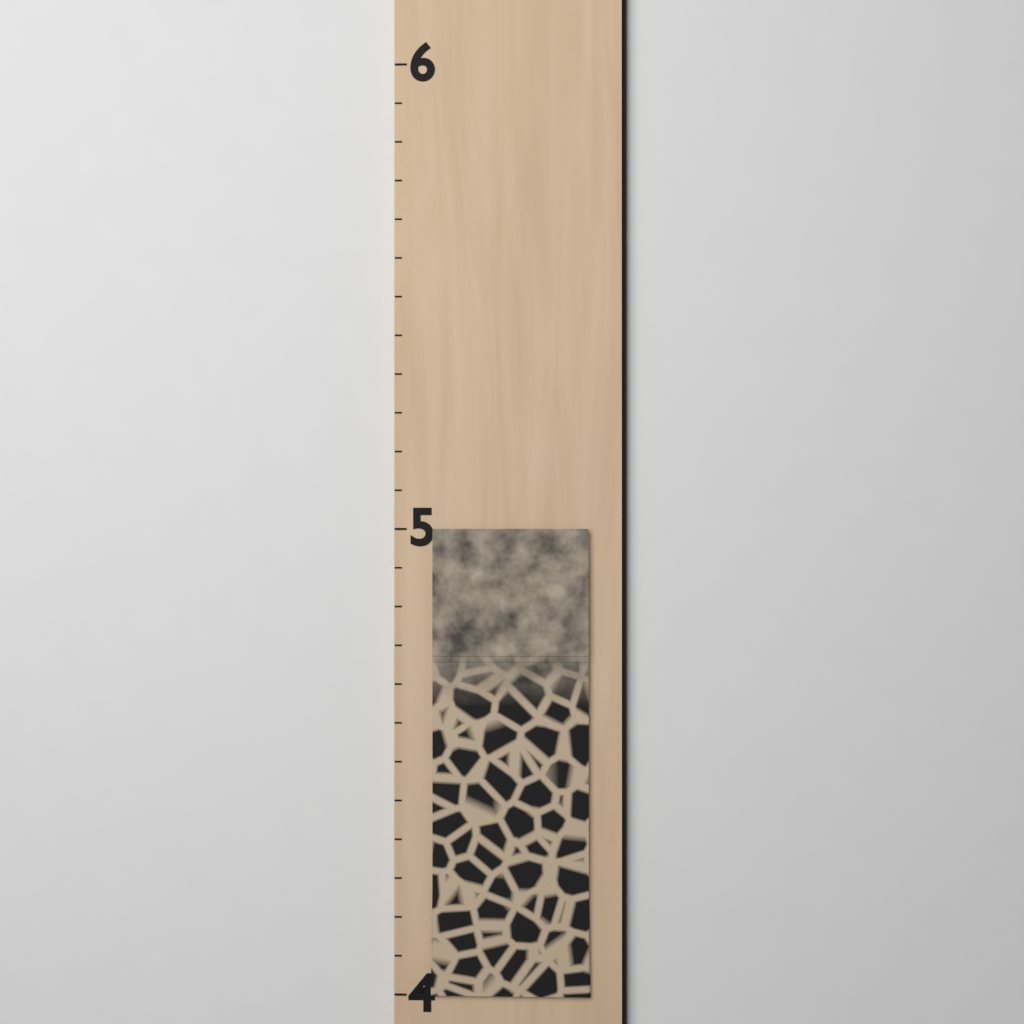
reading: 5.000000 (no unit)
